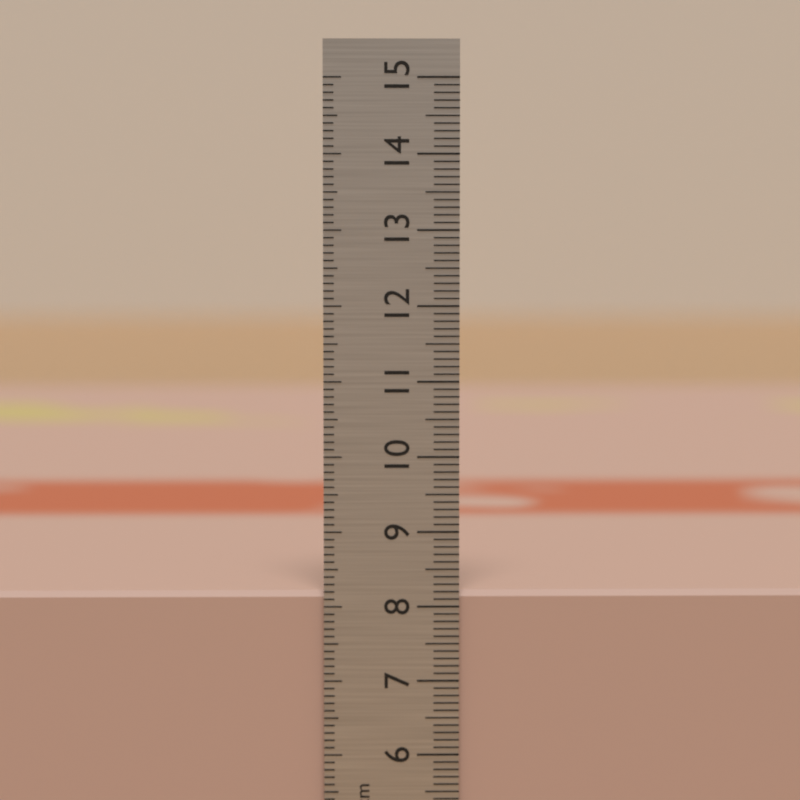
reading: 8.2 cm
